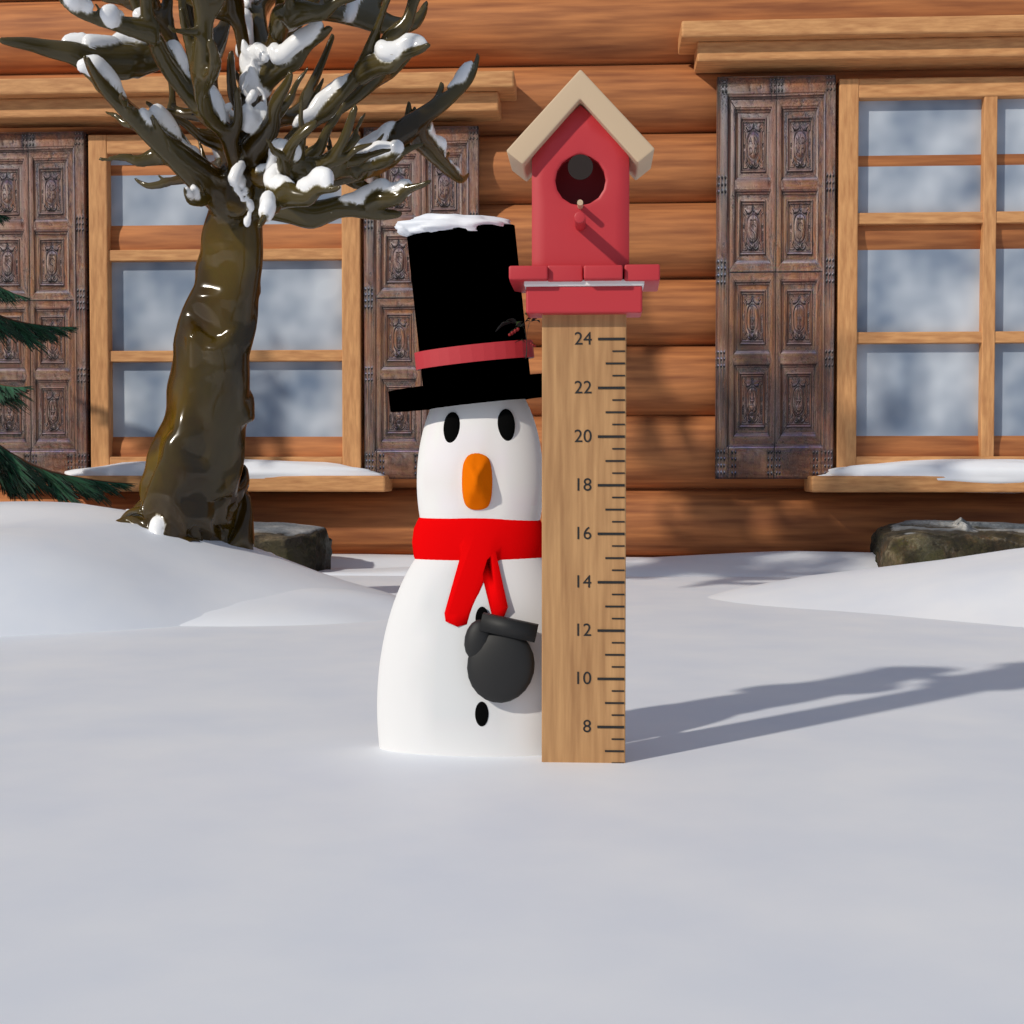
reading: 6.5 (no unit)
